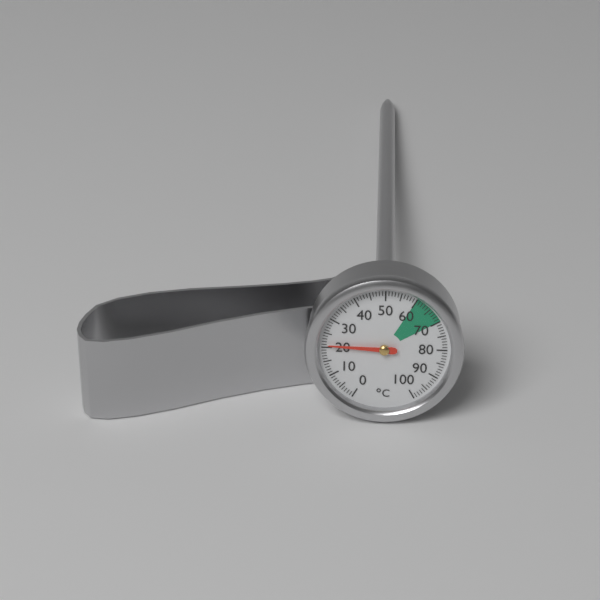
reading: 21 °C
